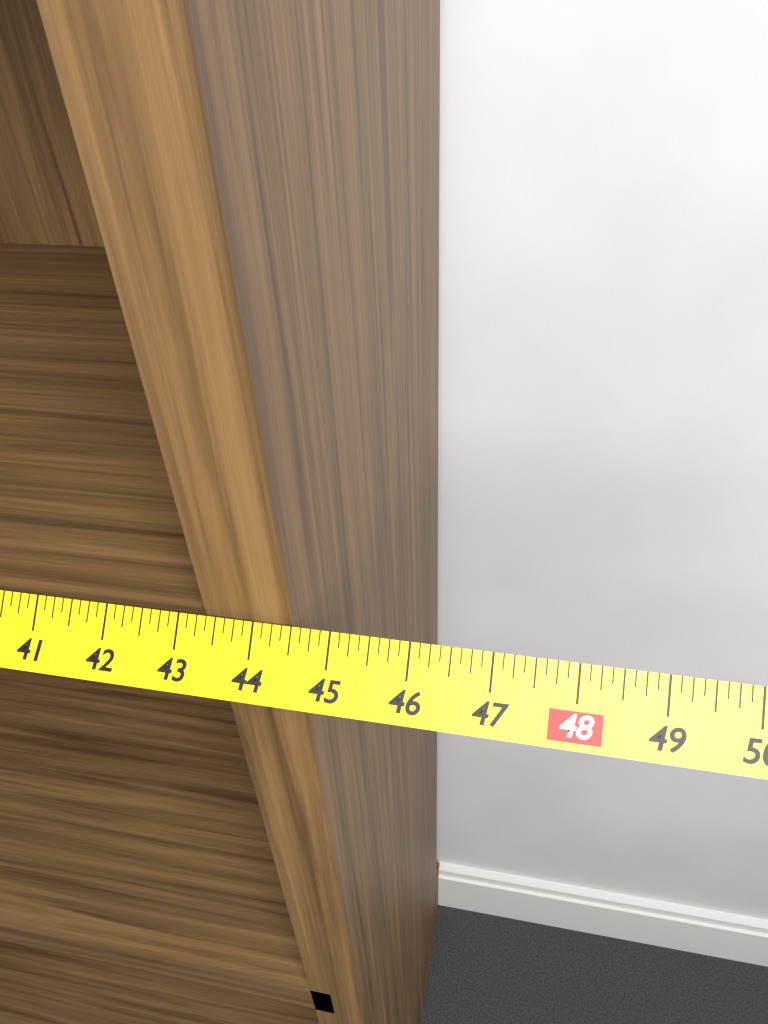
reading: 44.500 in
